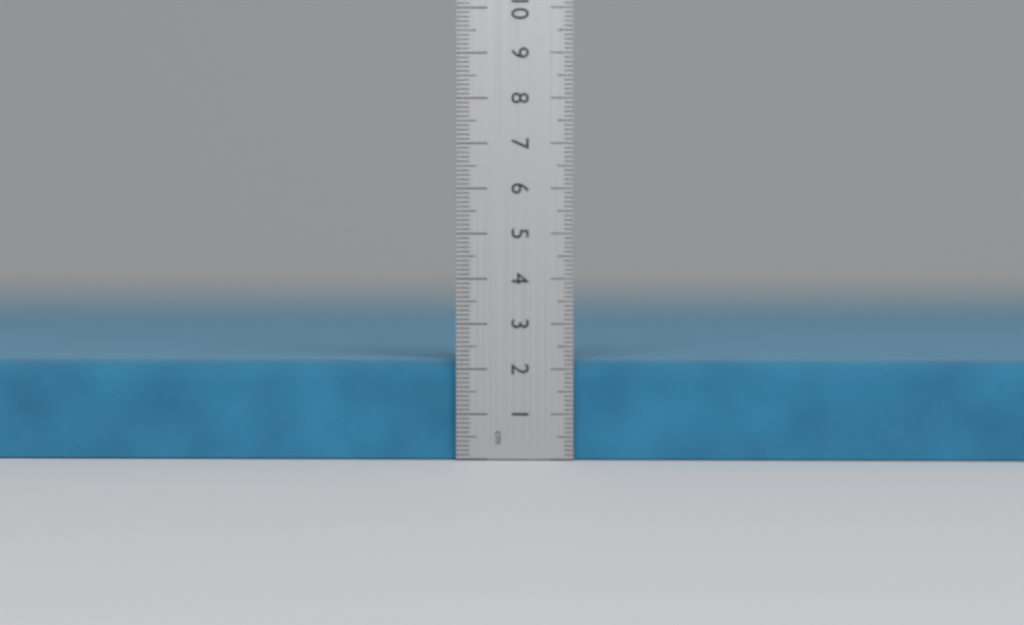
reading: 2.2 cm
